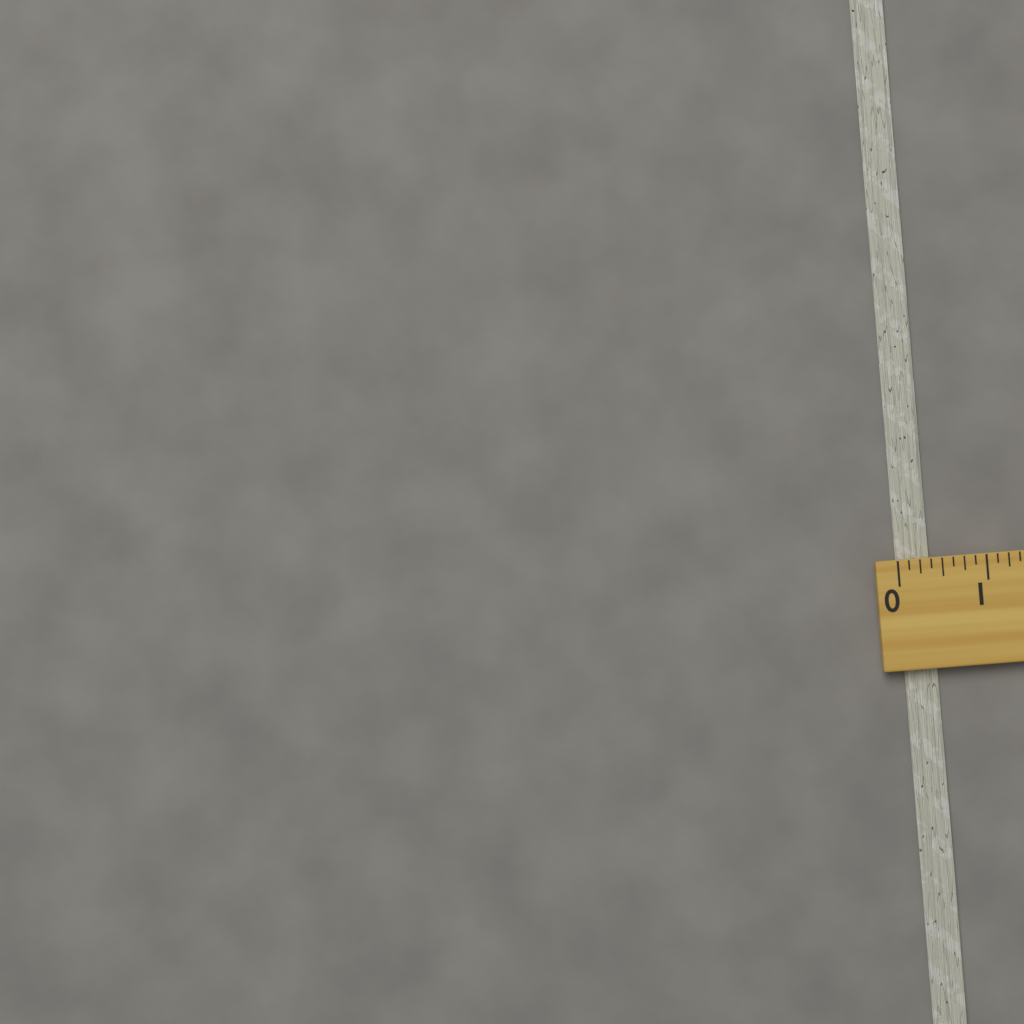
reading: 0.375 (no unit)
